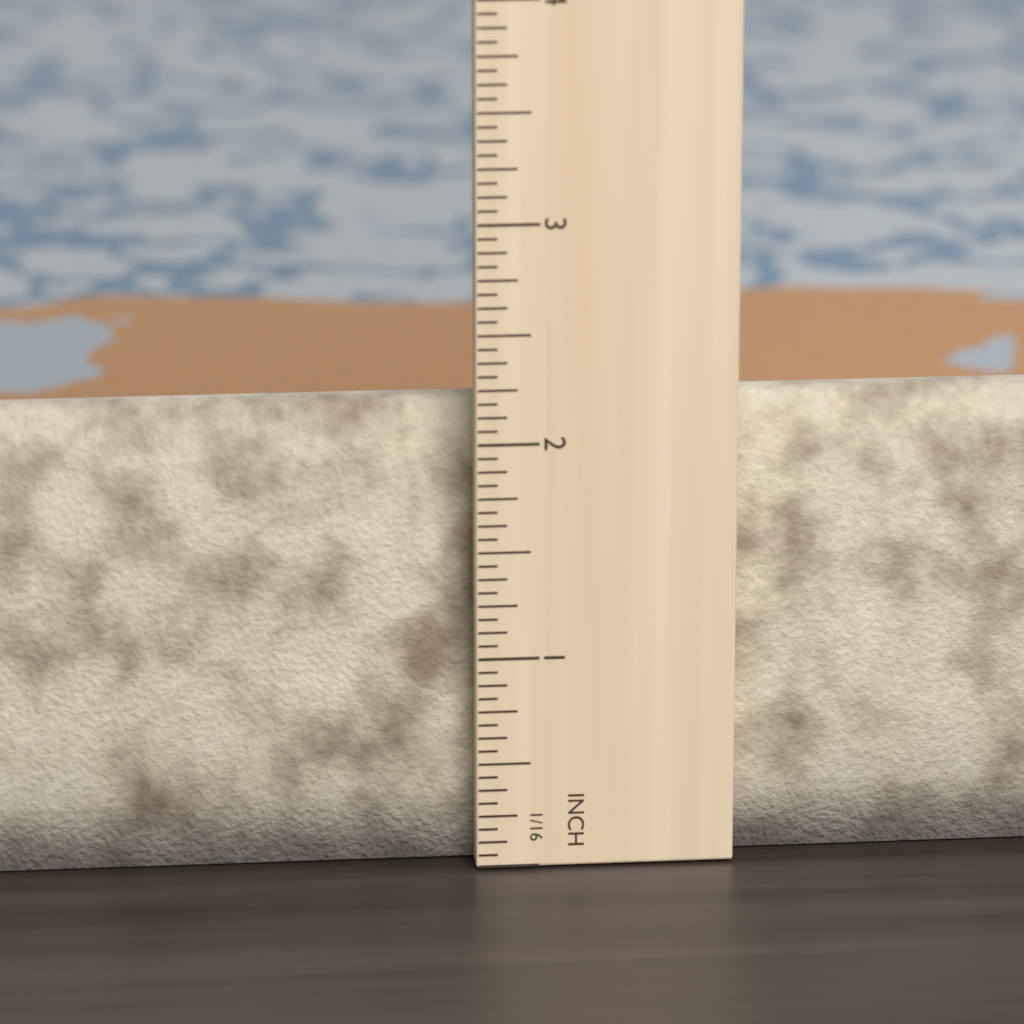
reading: 2.1250 in
